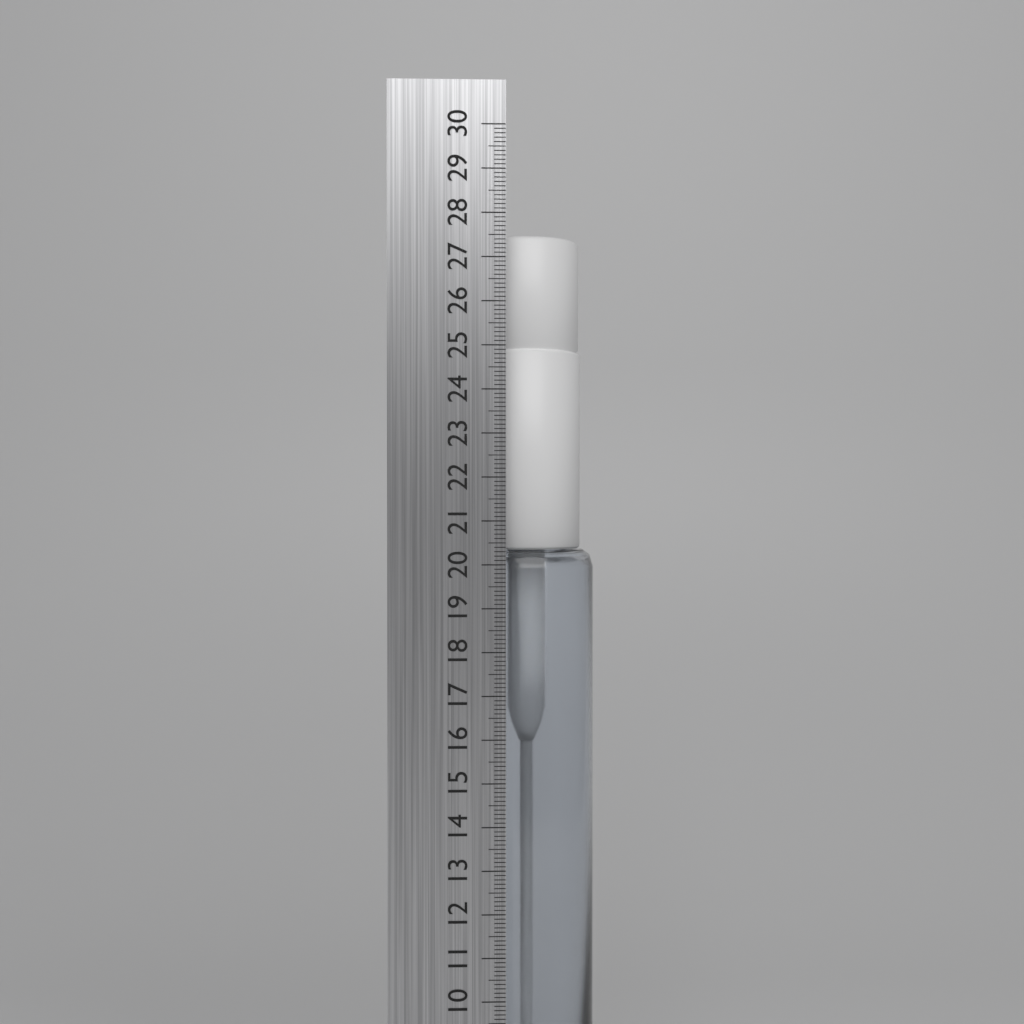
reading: 27.6 cm
